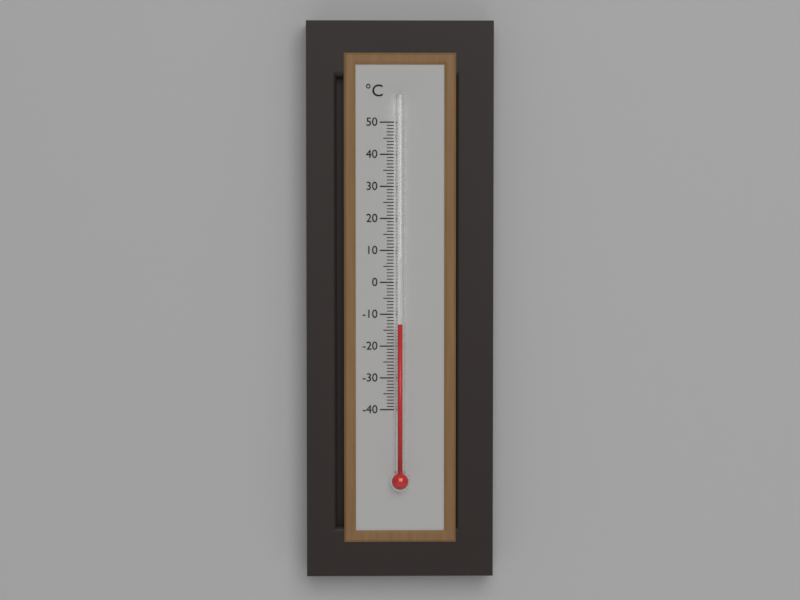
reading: -13 °C
